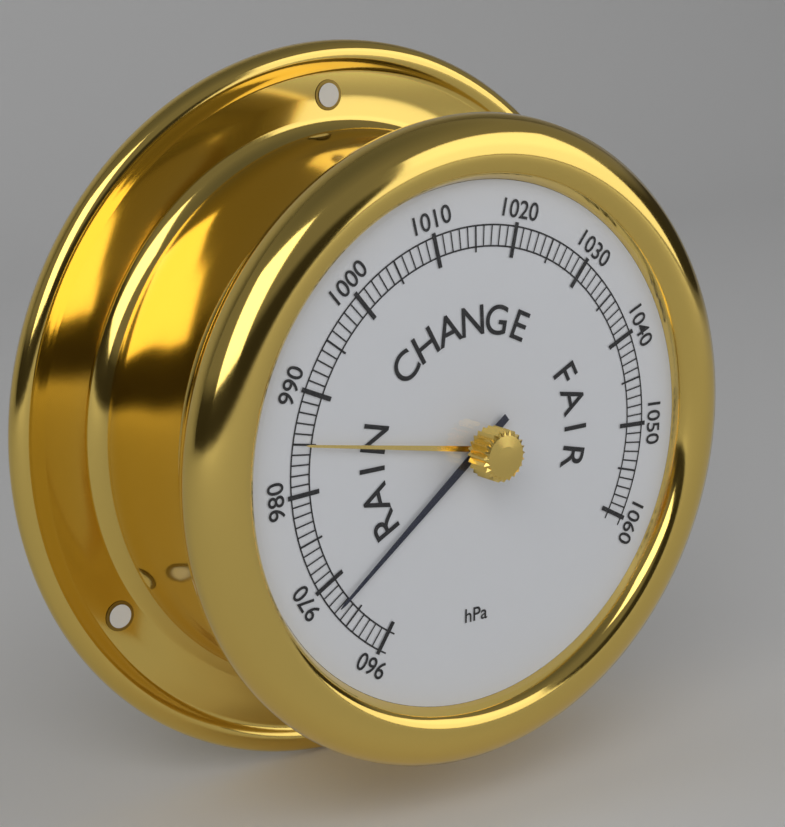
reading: 967 hPa
